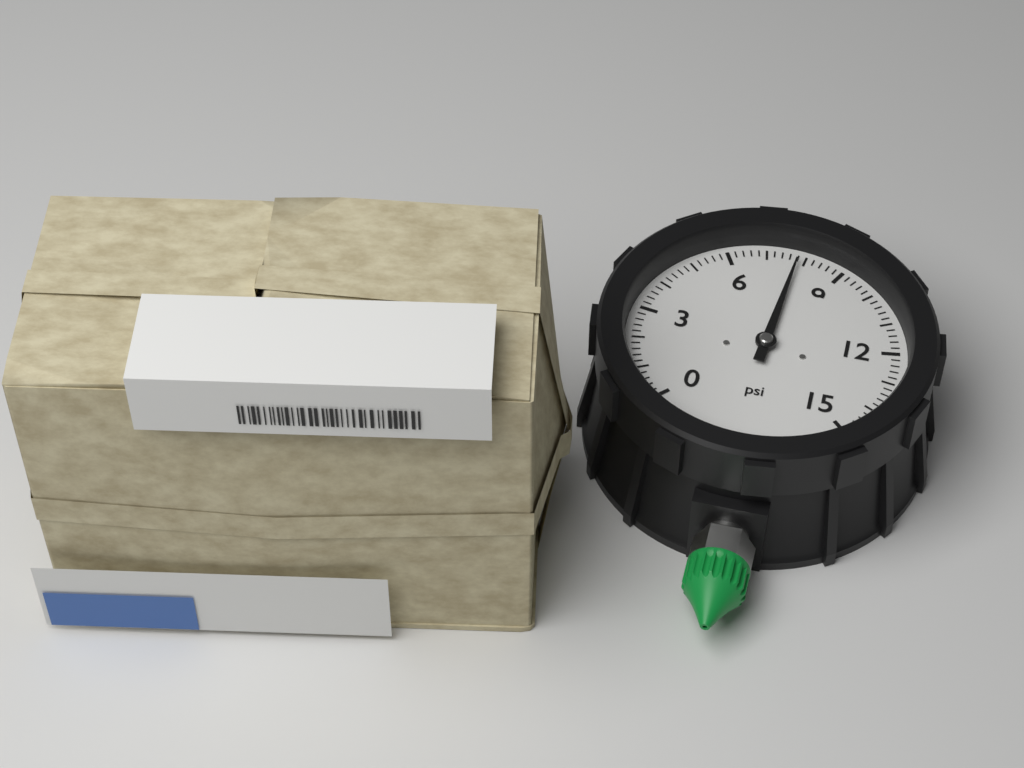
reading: 7.8 psi
